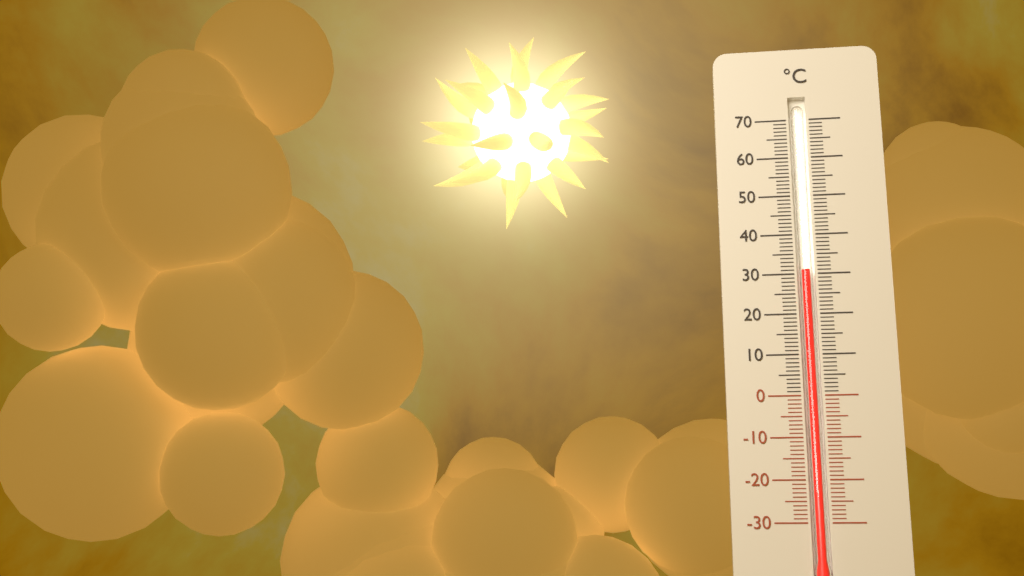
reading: 31 °C
